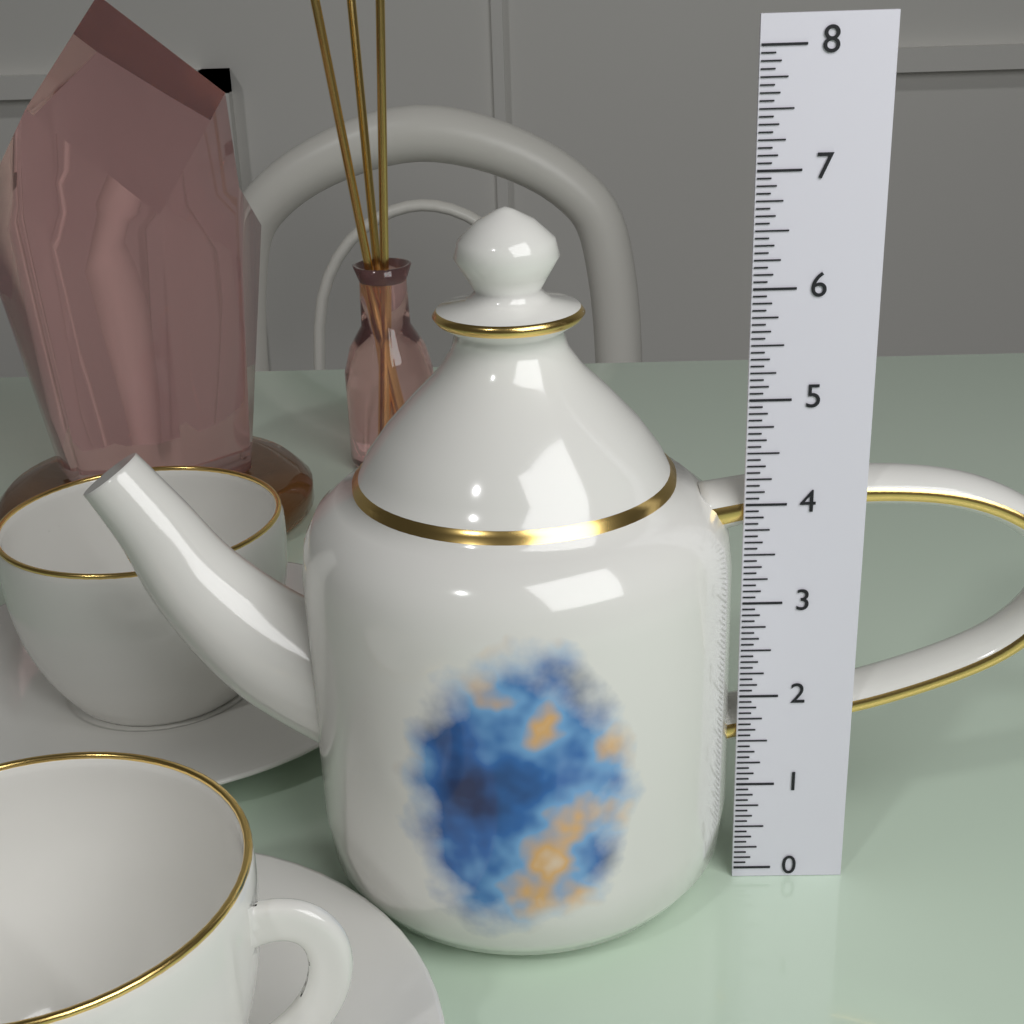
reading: 6.6875 (no unit)
